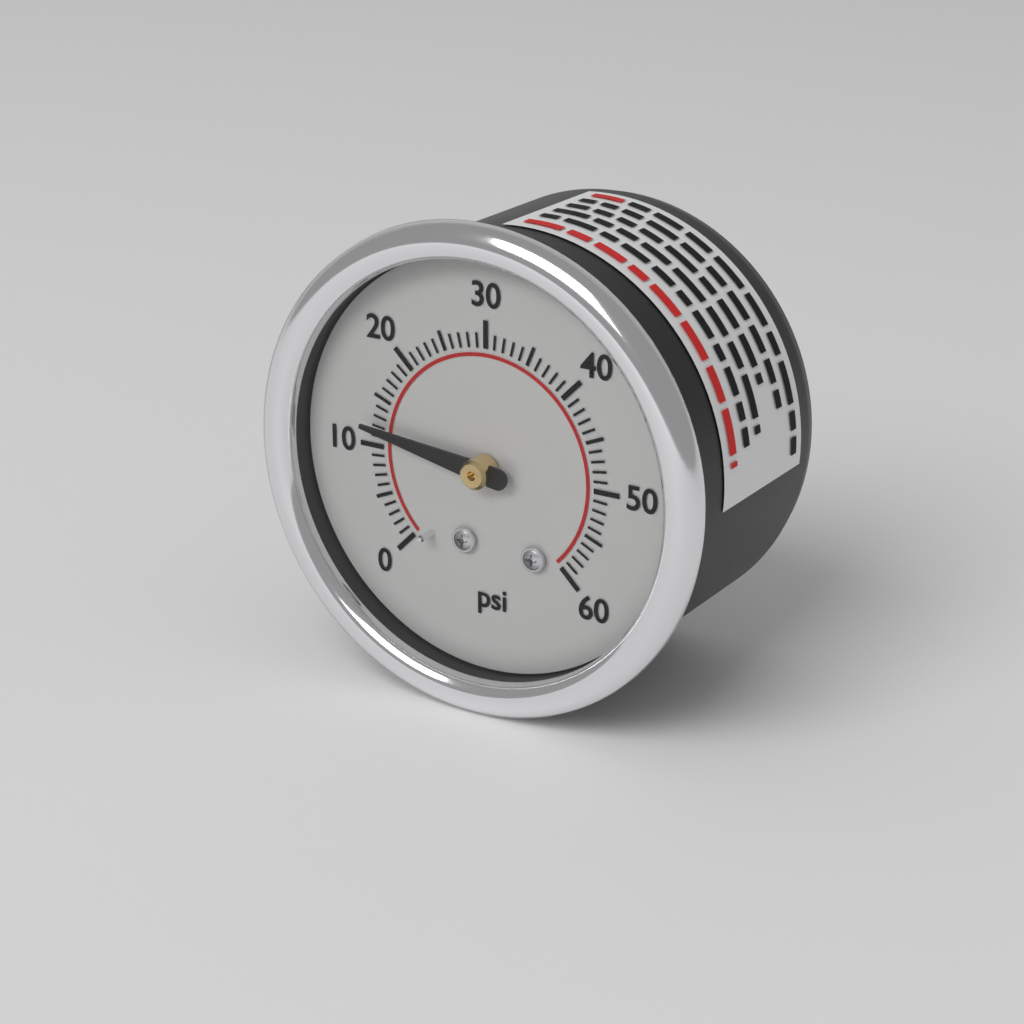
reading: 12 psi
